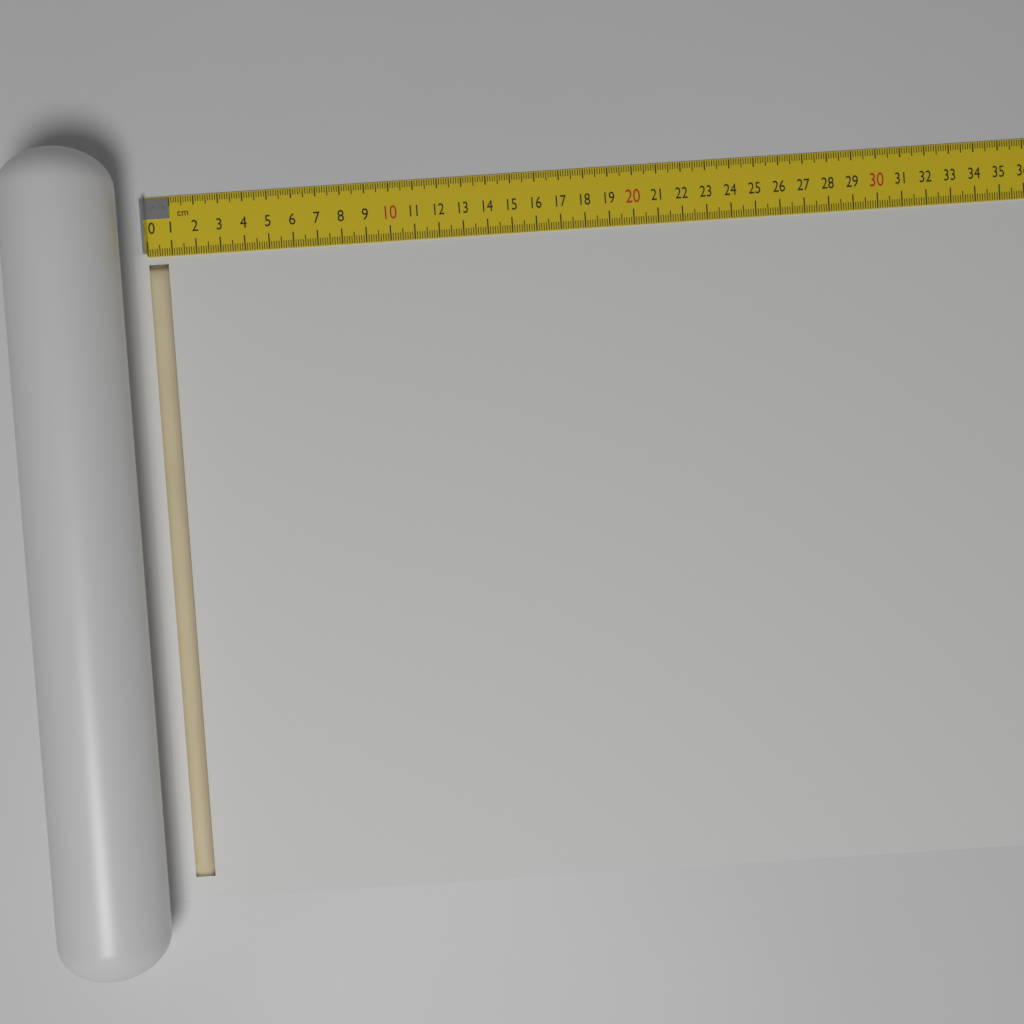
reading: 0.8 cm
